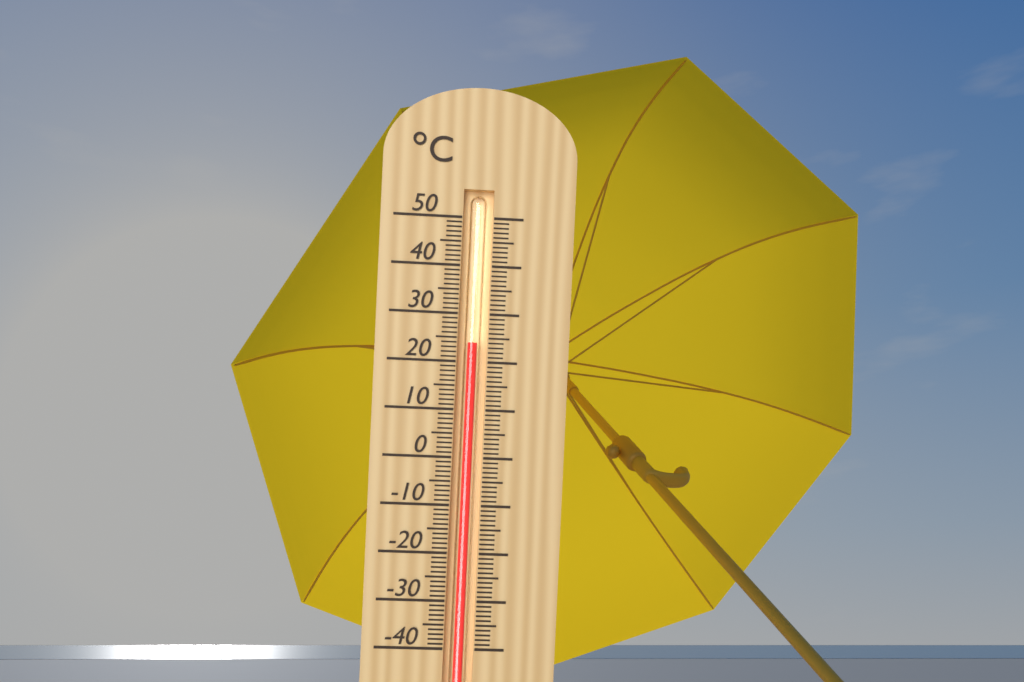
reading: 24 °C
